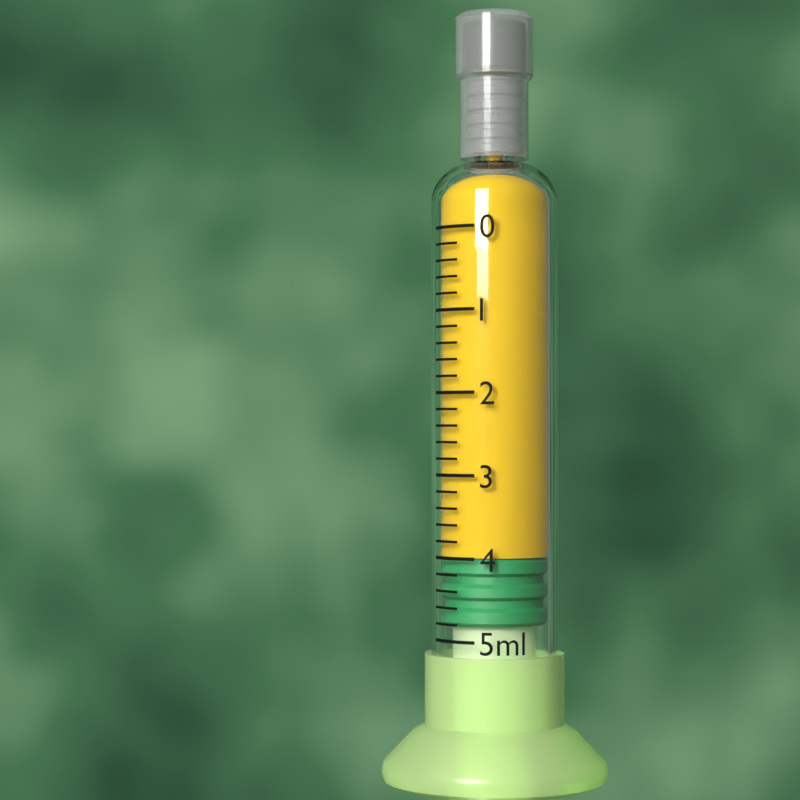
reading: 4.0 ml
